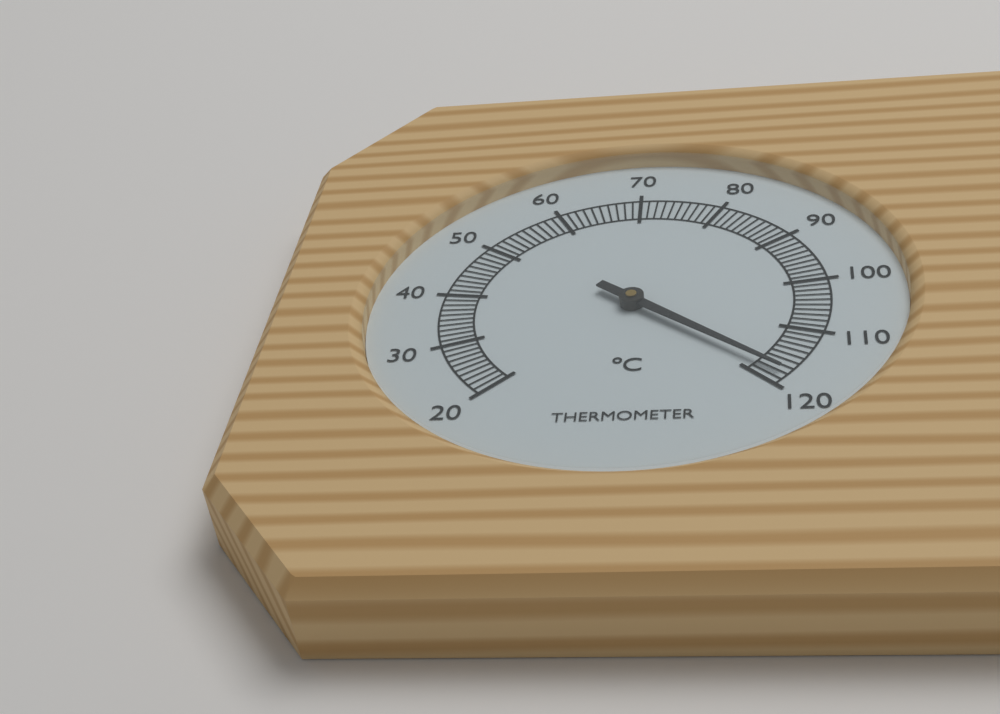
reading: 118 °C
